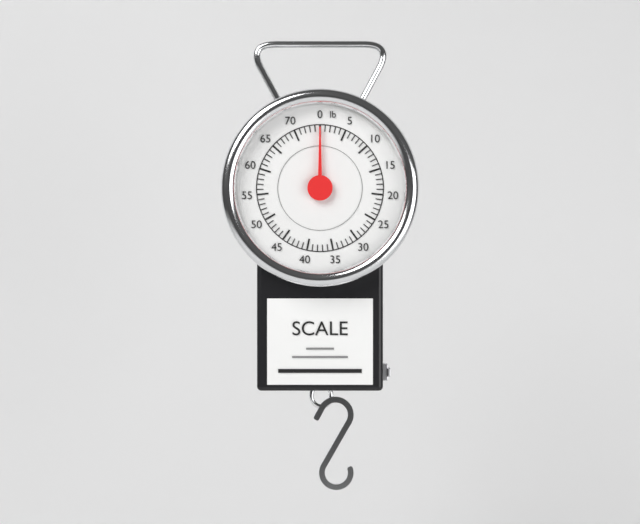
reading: 0 lb
